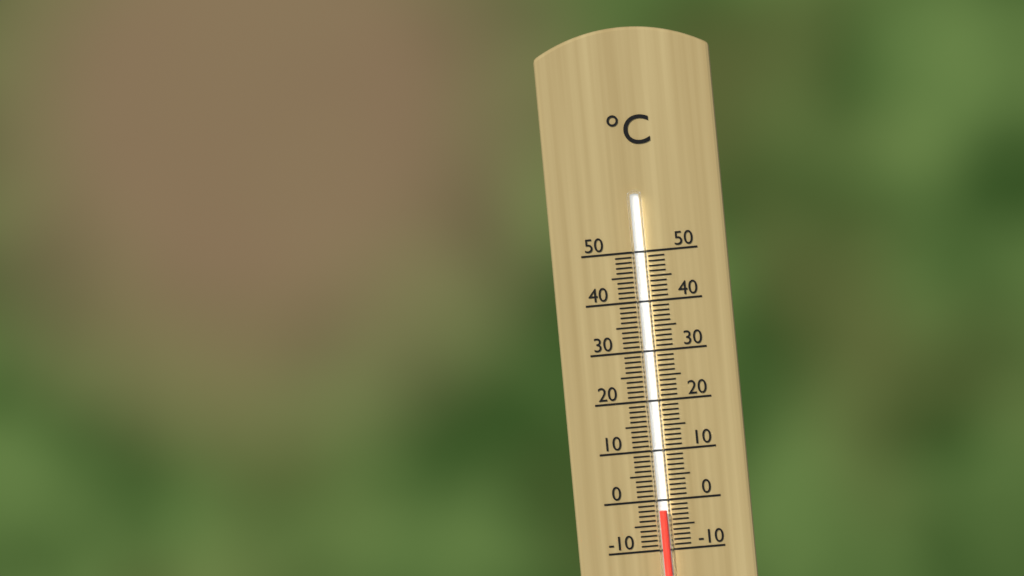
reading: -2 °C
